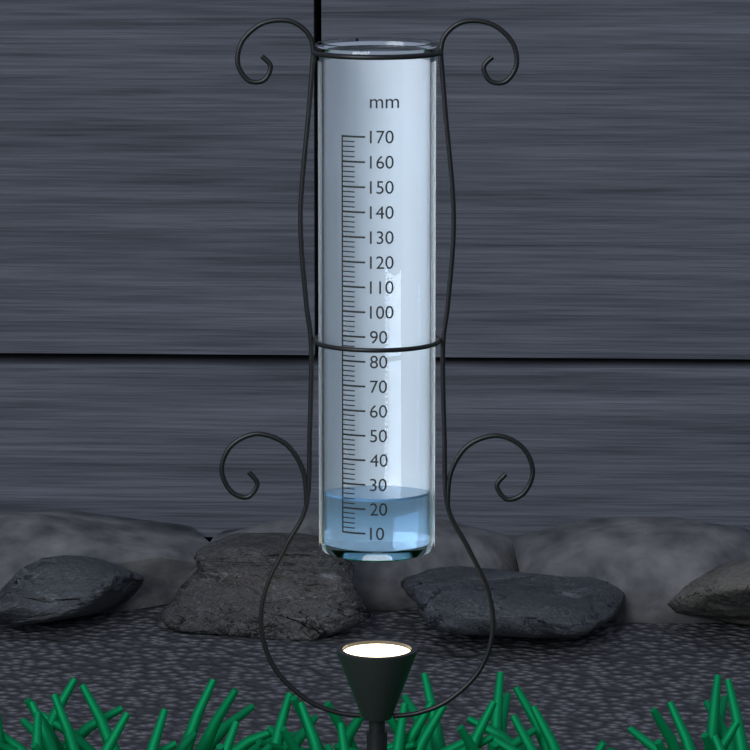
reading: 24 mm
